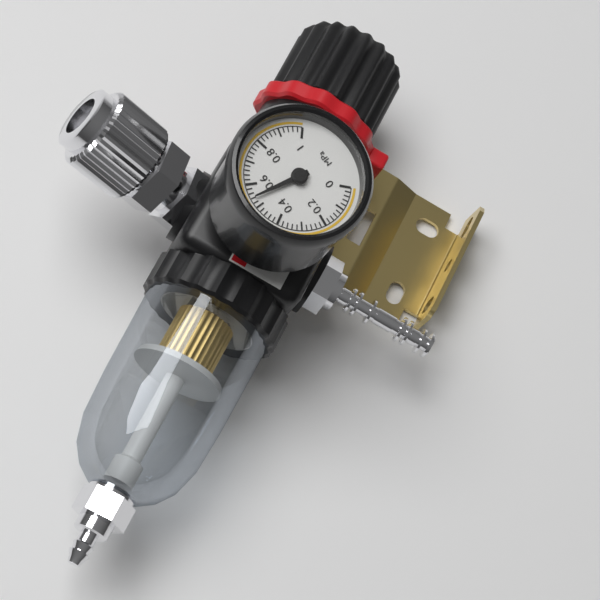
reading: 0.54 MPa
